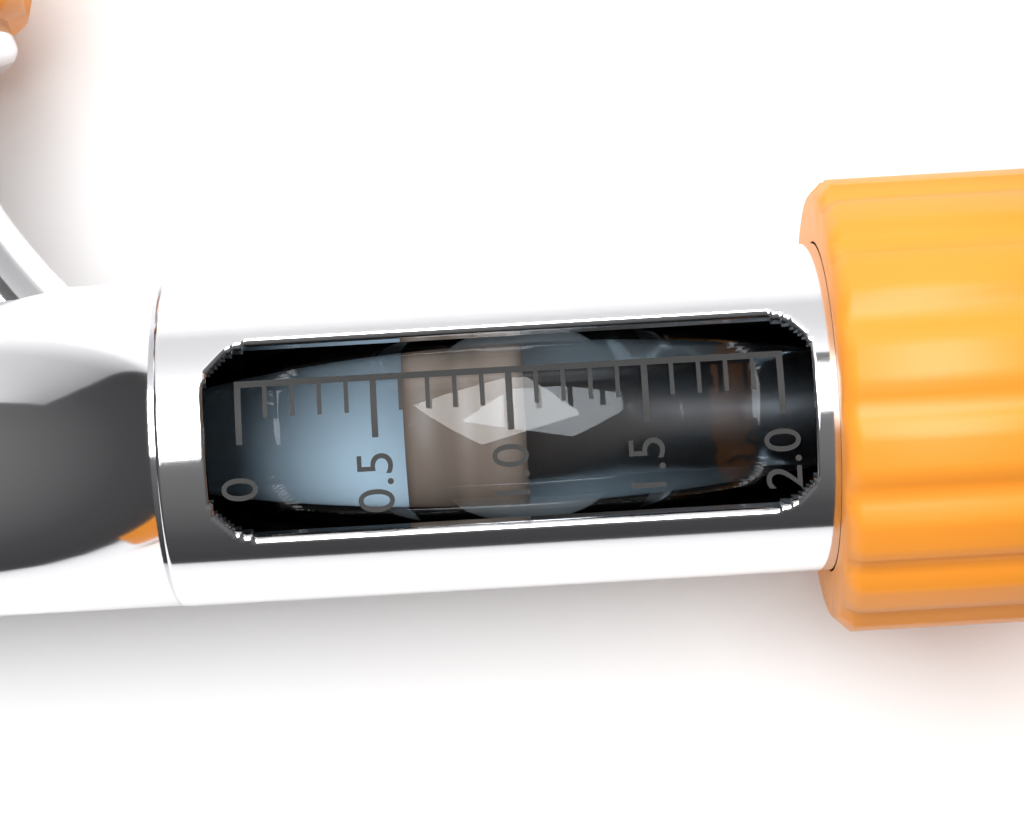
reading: 0.6 (no unit)
